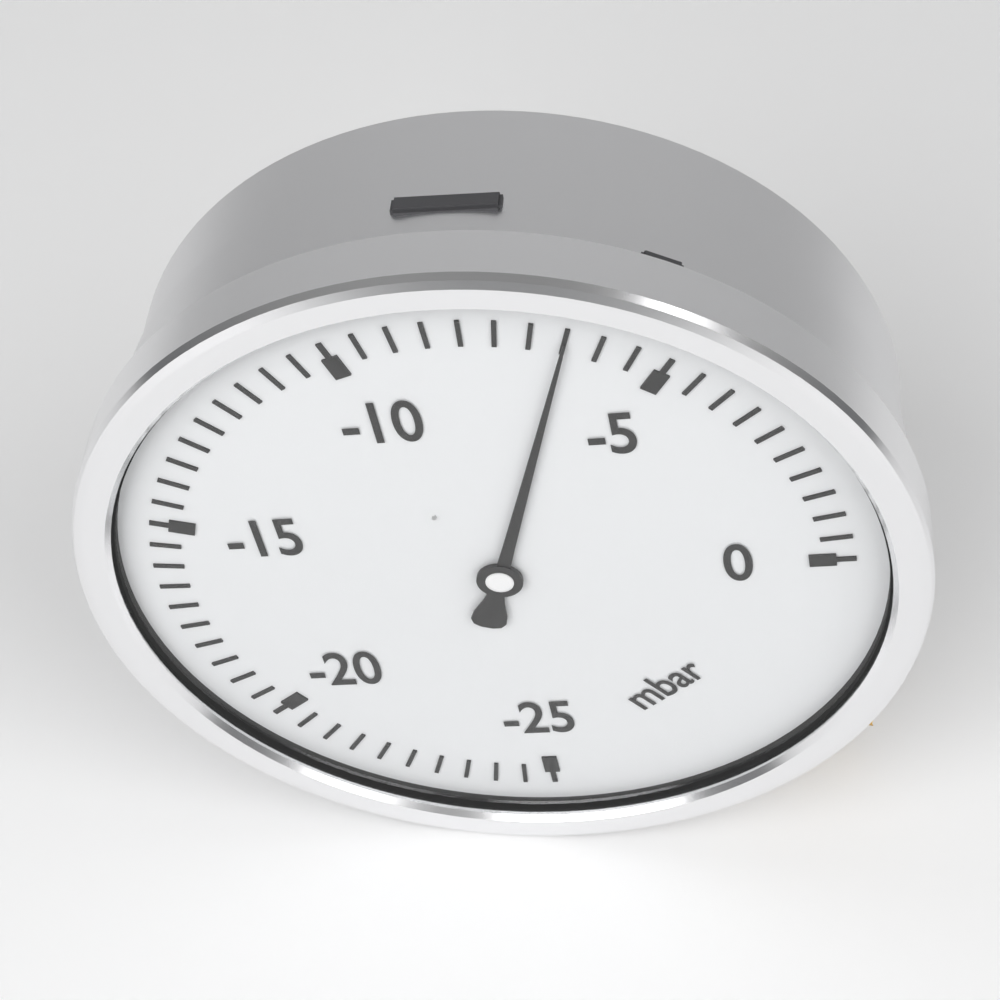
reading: -6.5 mbar
